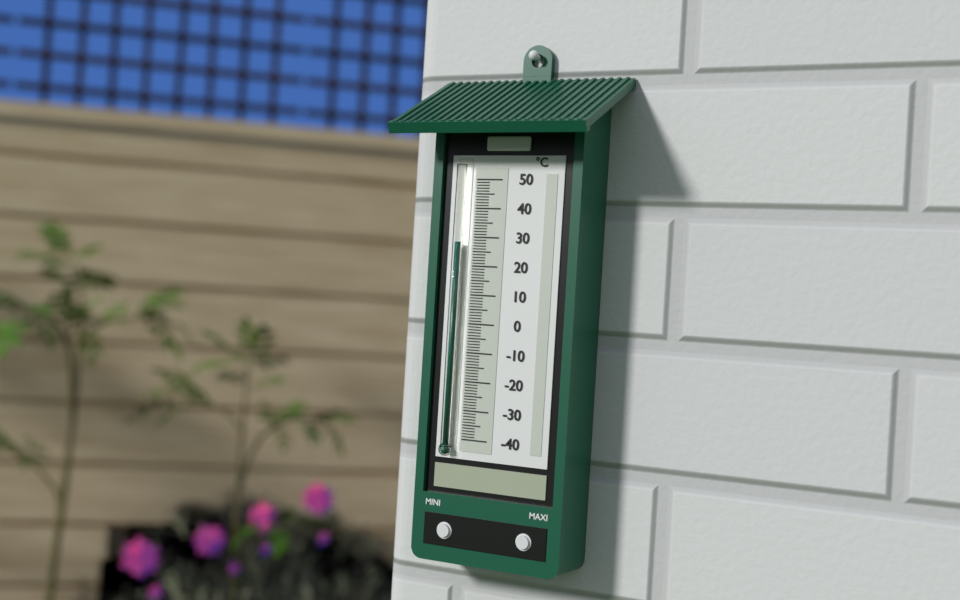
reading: 28 °C
